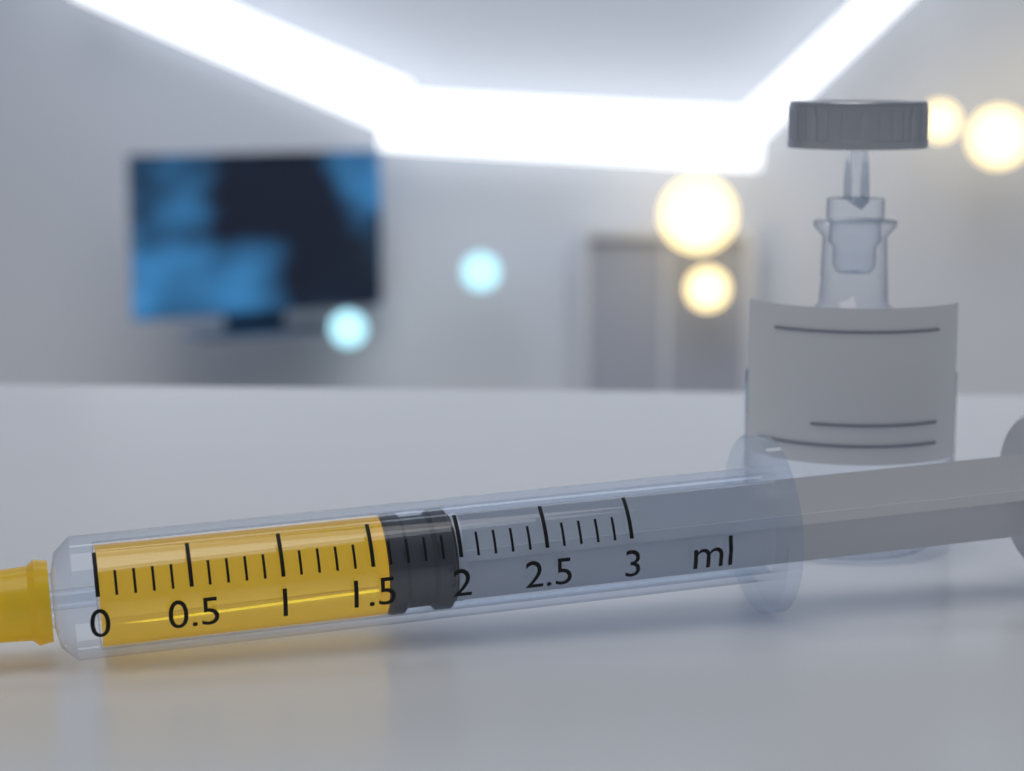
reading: 1.6 ml
